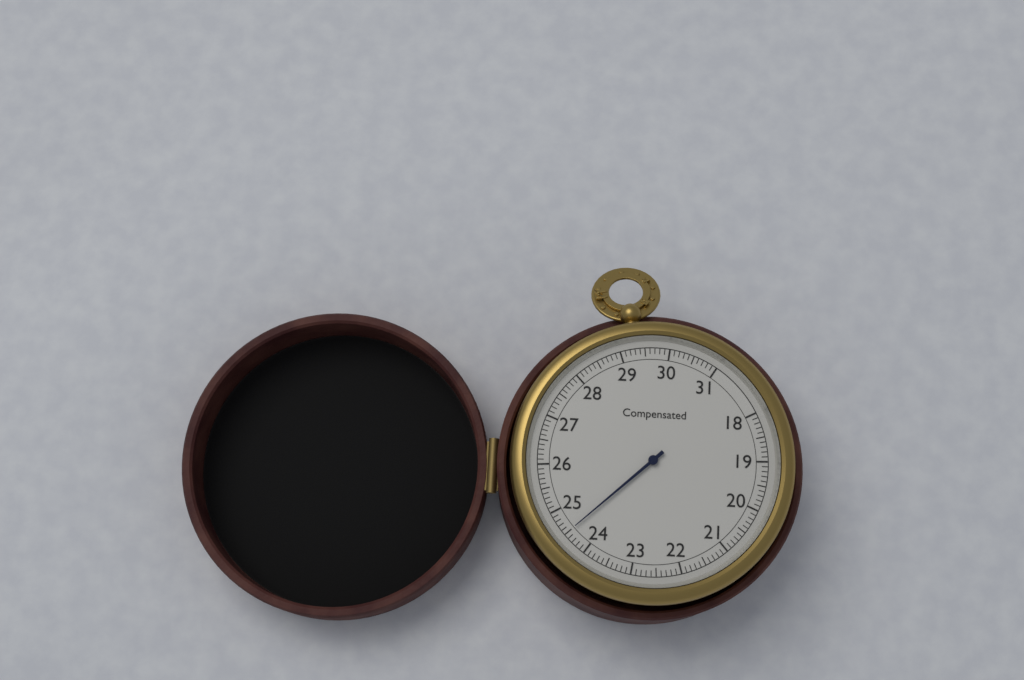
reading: 24.5 (no unit)
